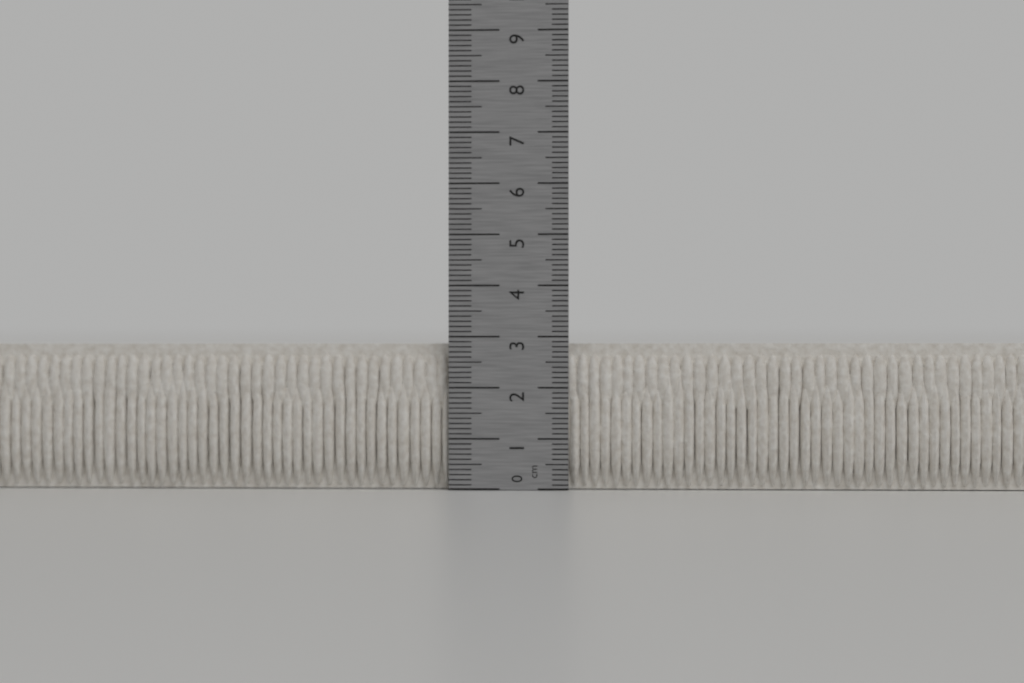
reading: 2.9 cm
